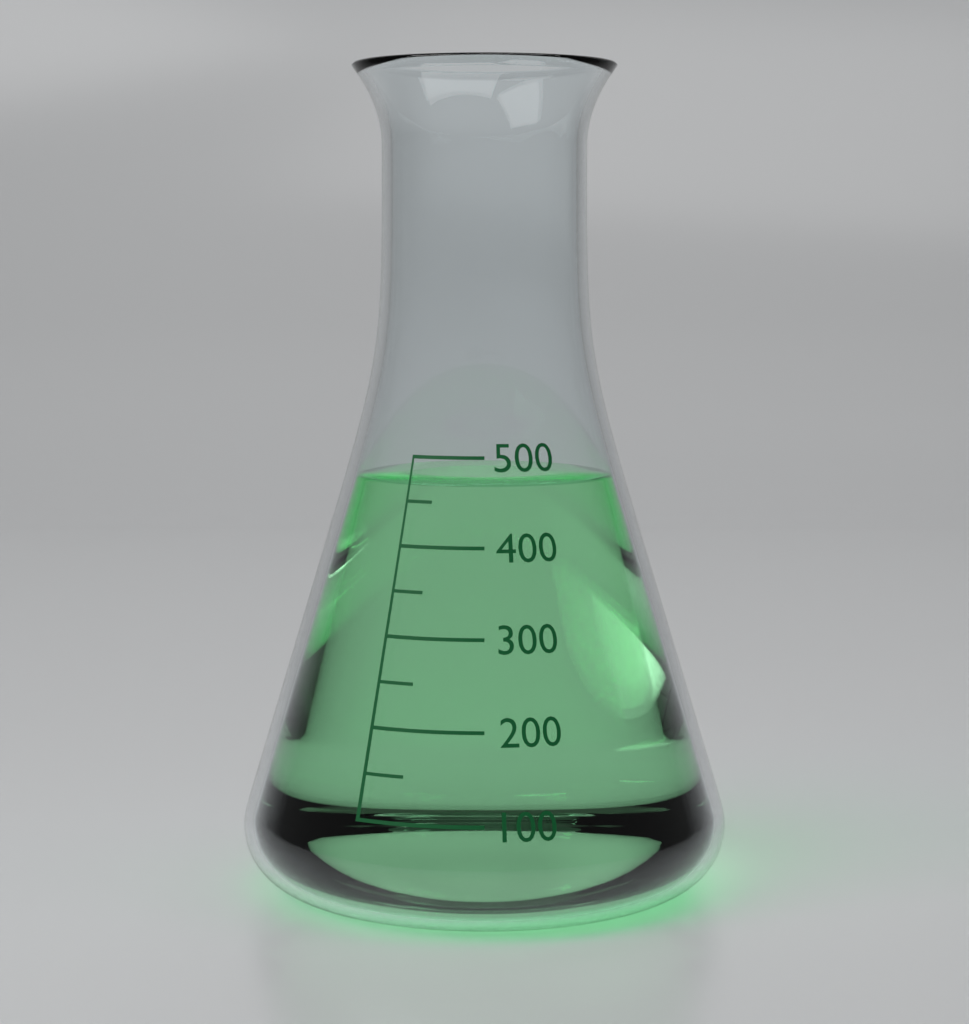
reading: 470 (no unit)
